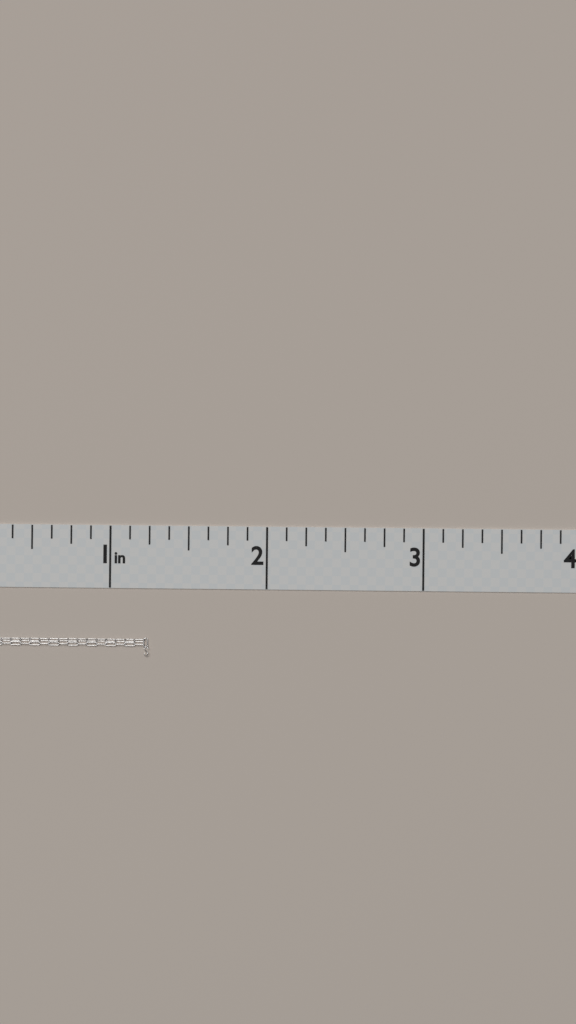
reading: 1.250 in
